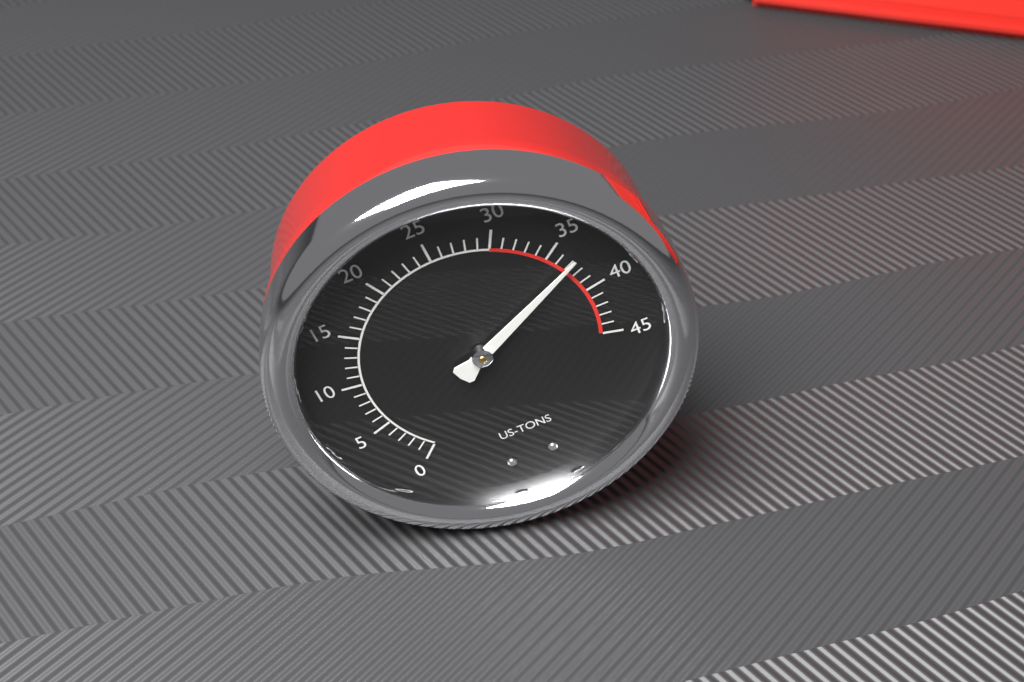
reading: 37 US tons
